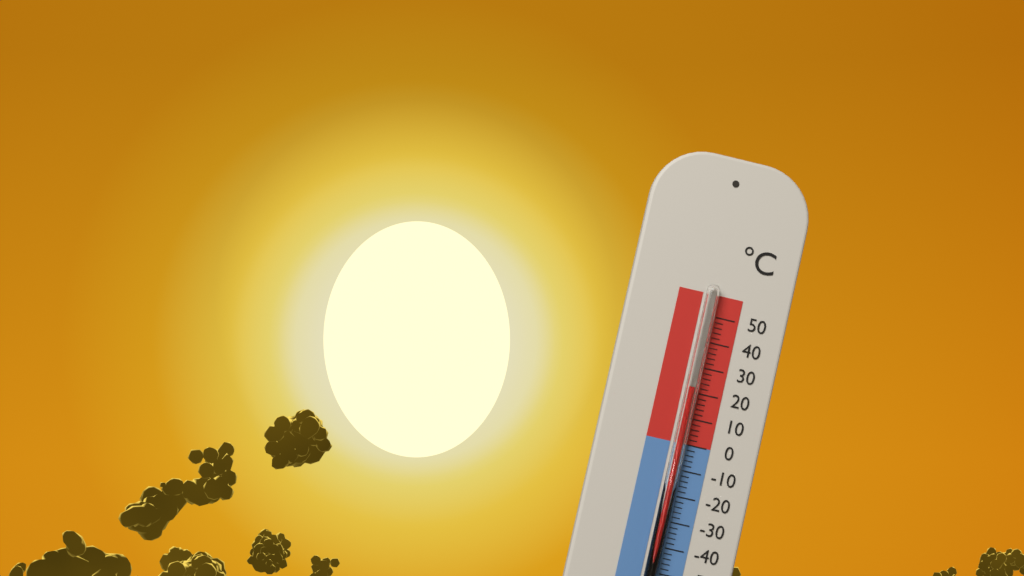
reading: 22 °C
